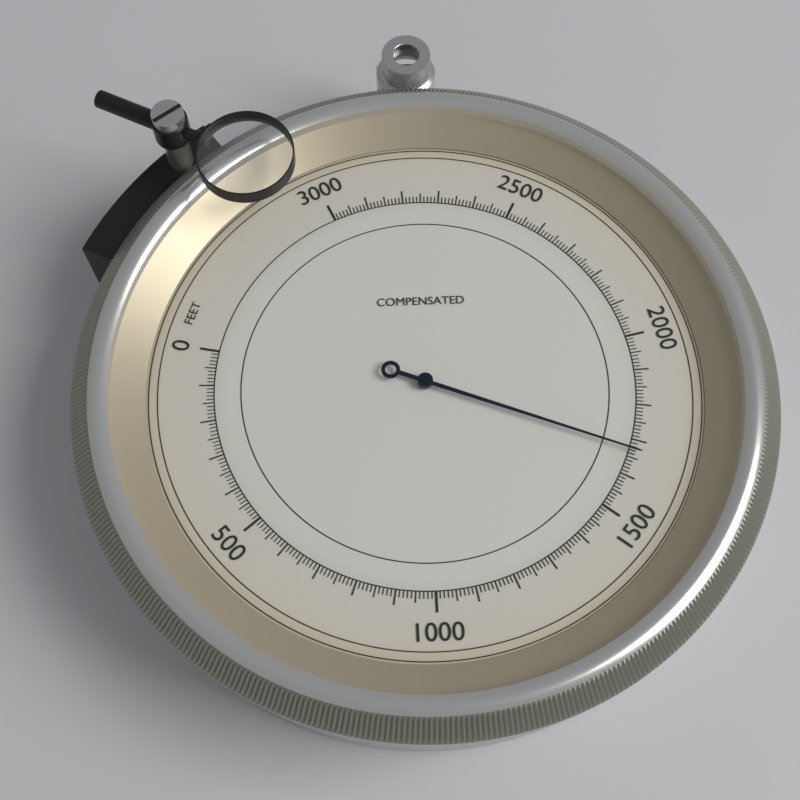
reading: 1670 feet
